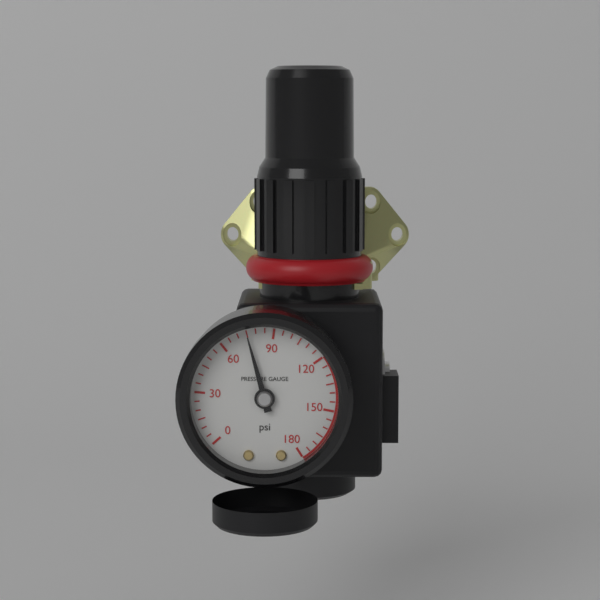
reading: 75 psi
